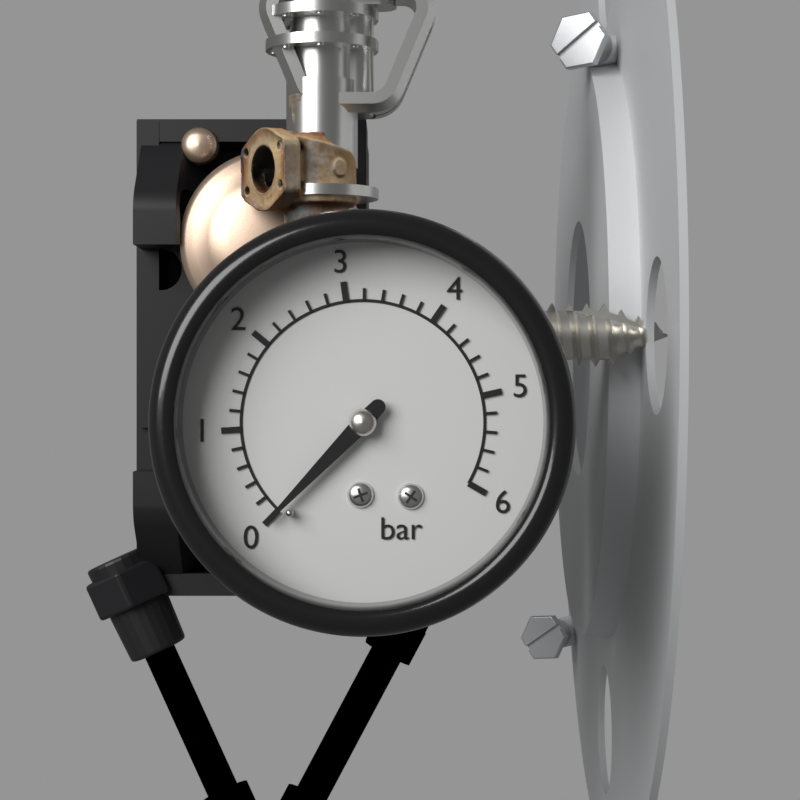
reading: 0.0 bar
